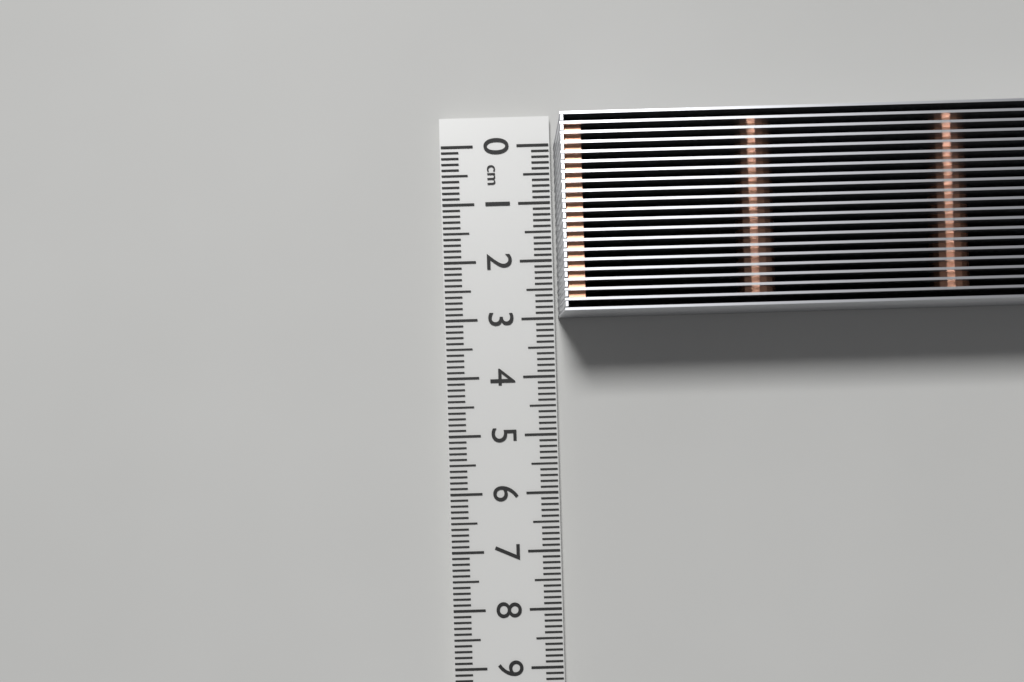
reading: 3.0 cm
